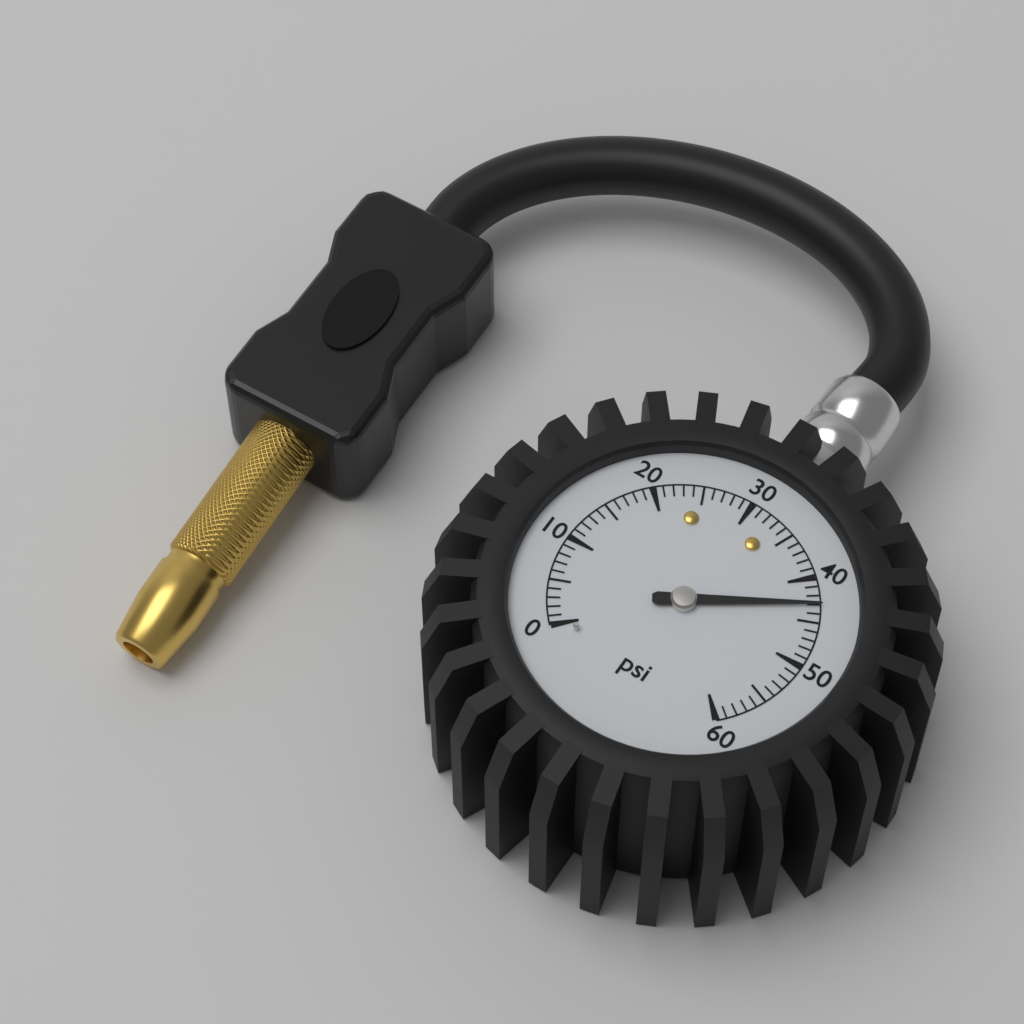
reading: 43 psi
